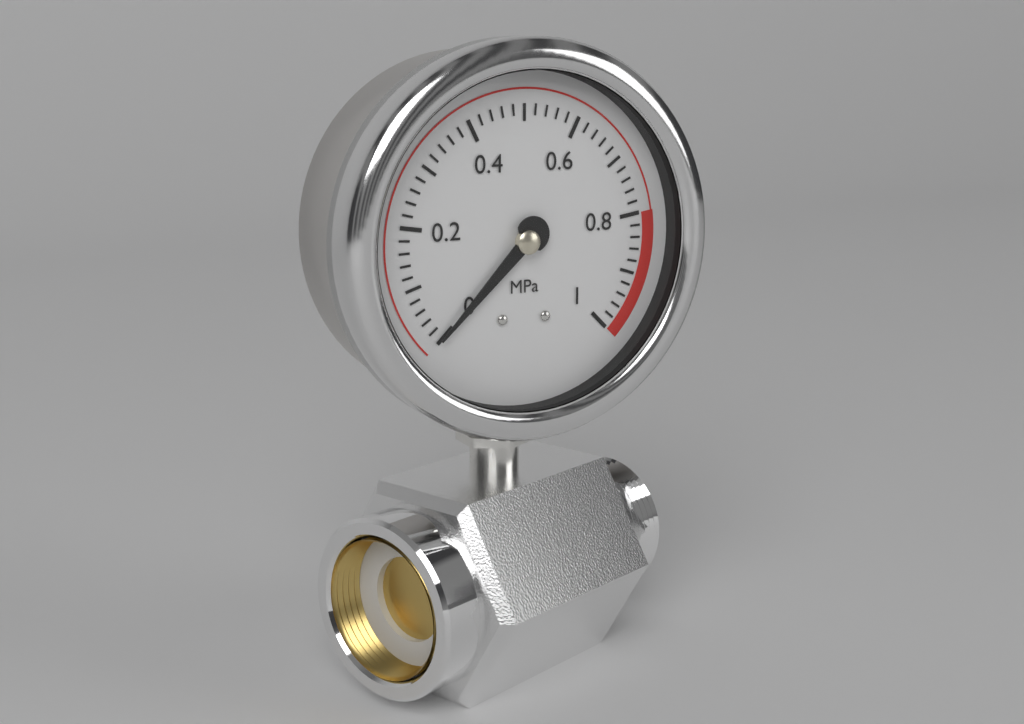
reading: 0.00 MPa
